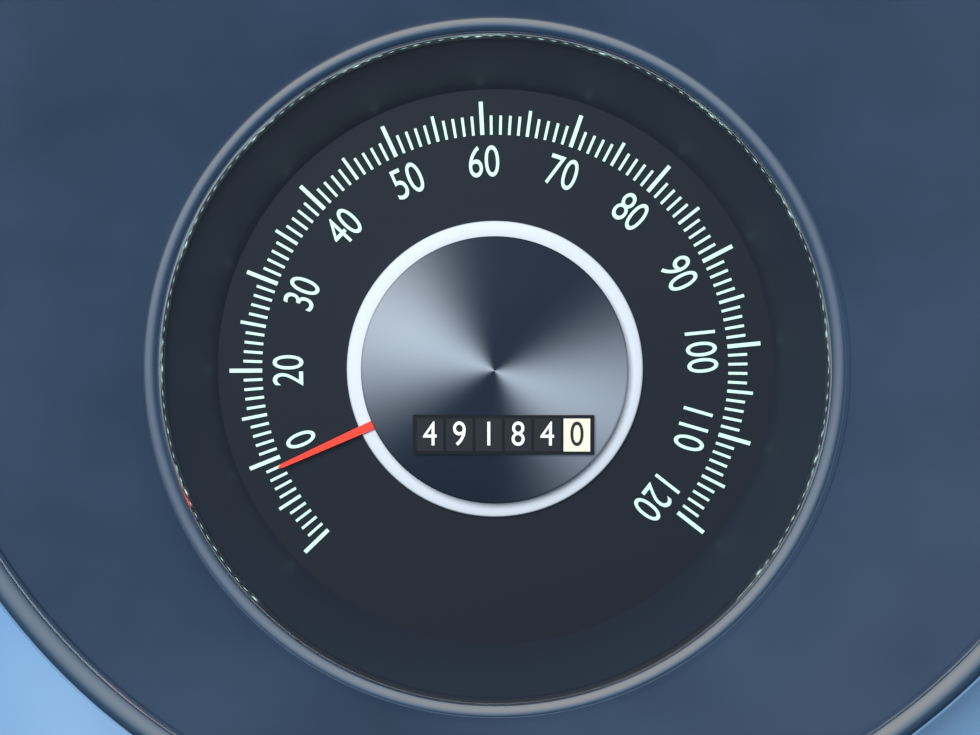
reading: 9 (no unit)
